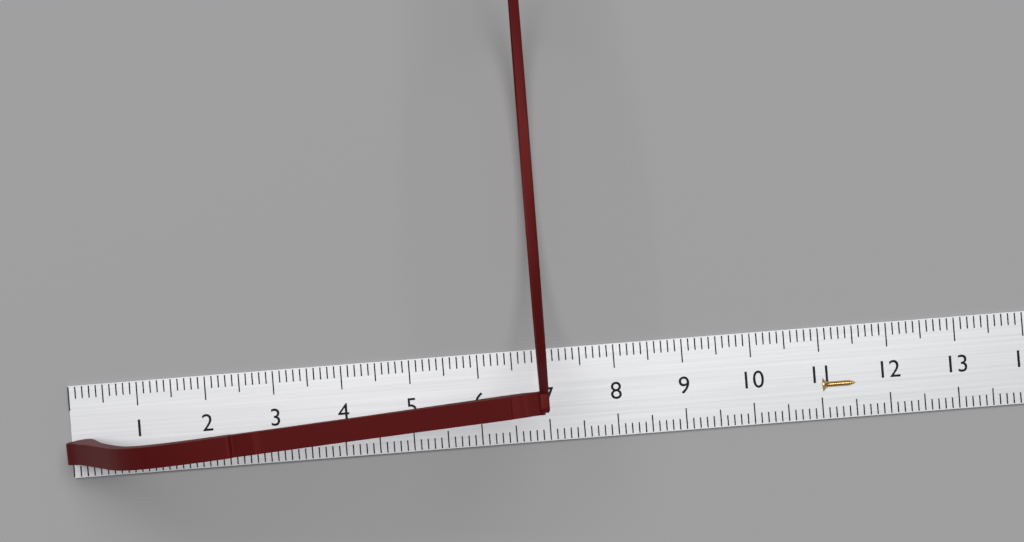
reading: 7.0 cm
